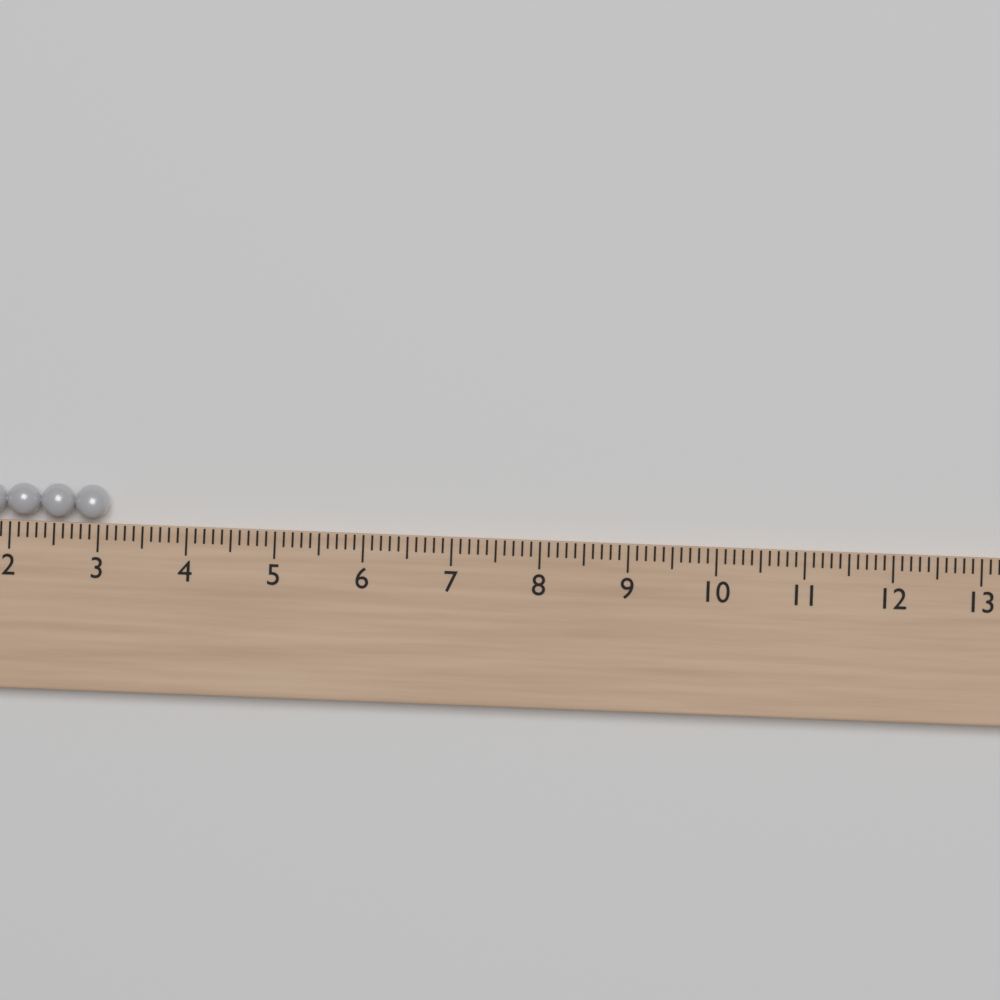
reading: 3.1 (no unit)
